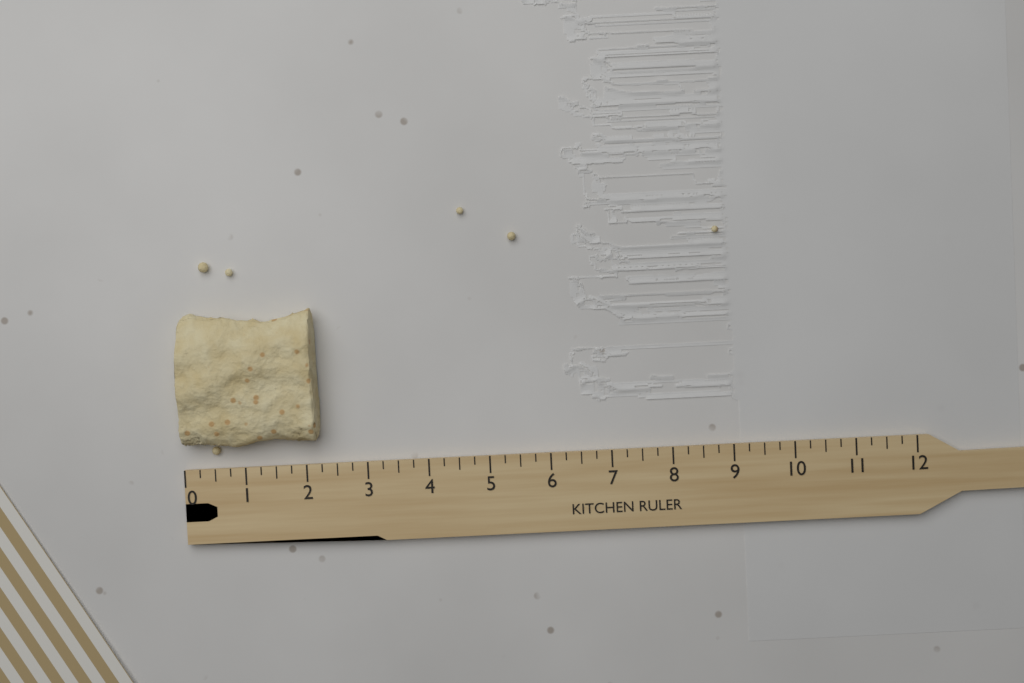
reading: 2.25 (no unit)
